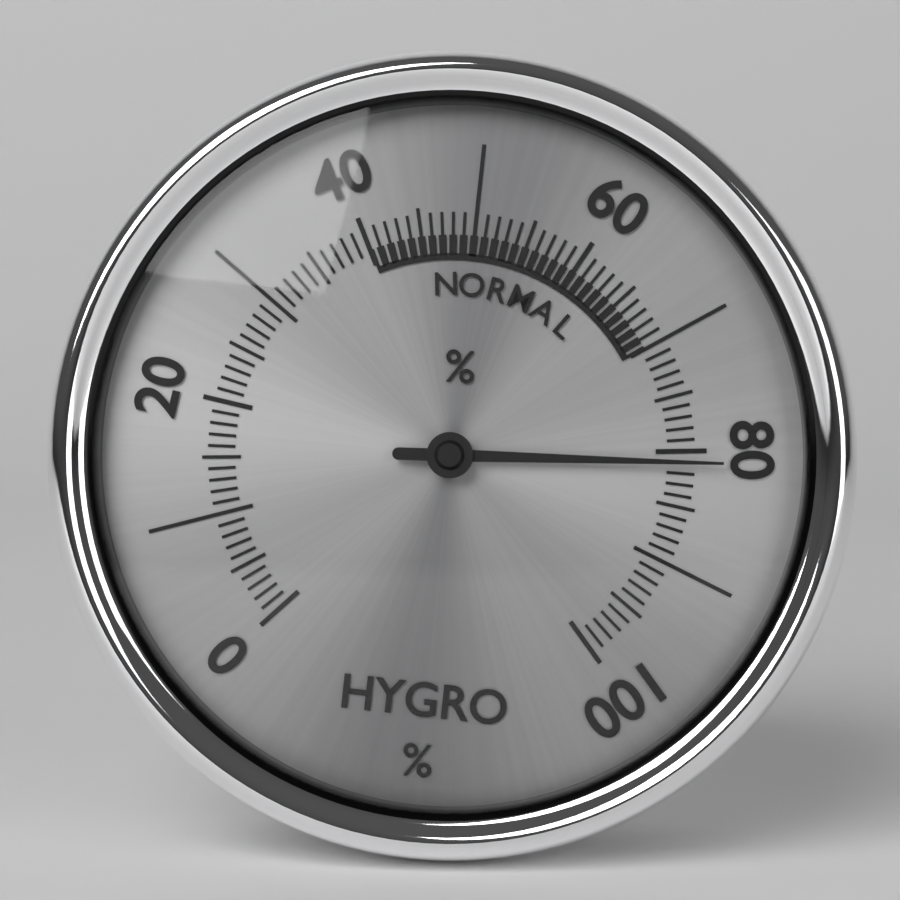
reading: 81 %
